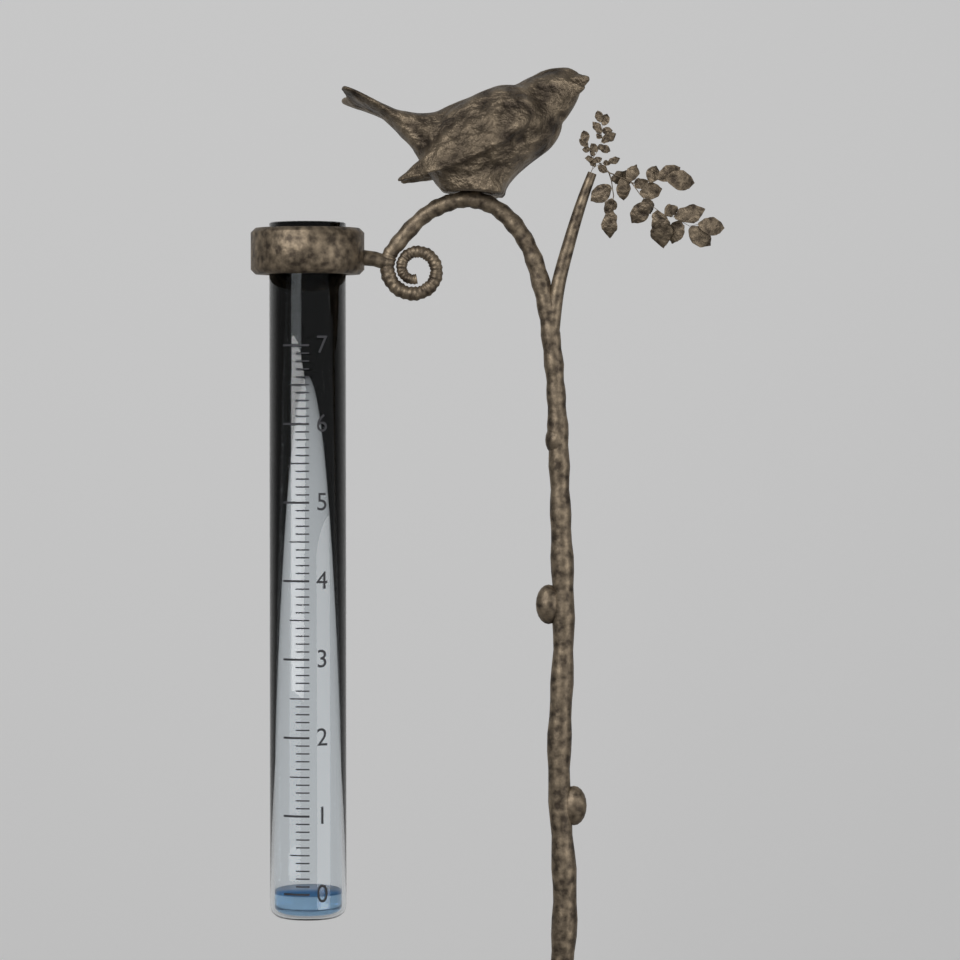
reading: 0.0 (no unit)
